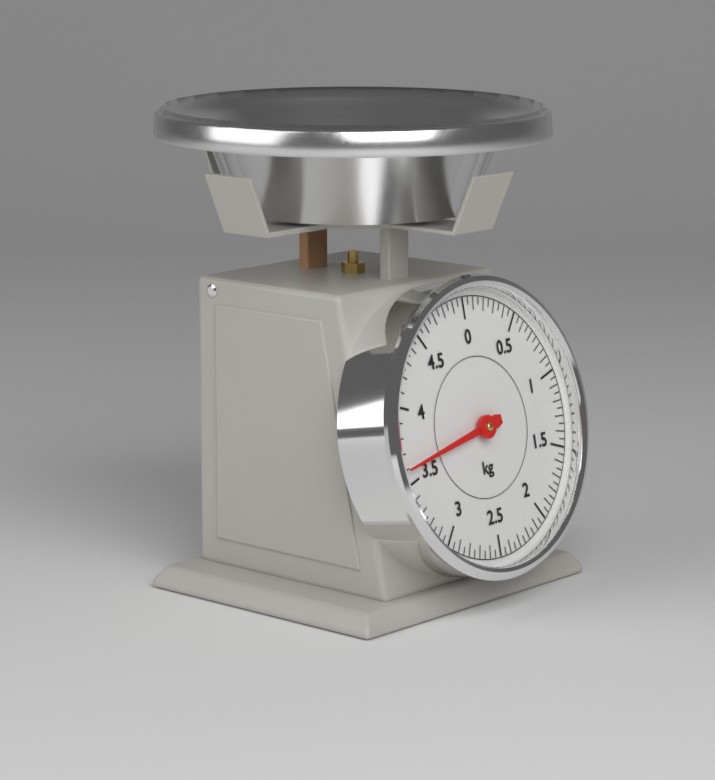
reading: 3.60 kg
